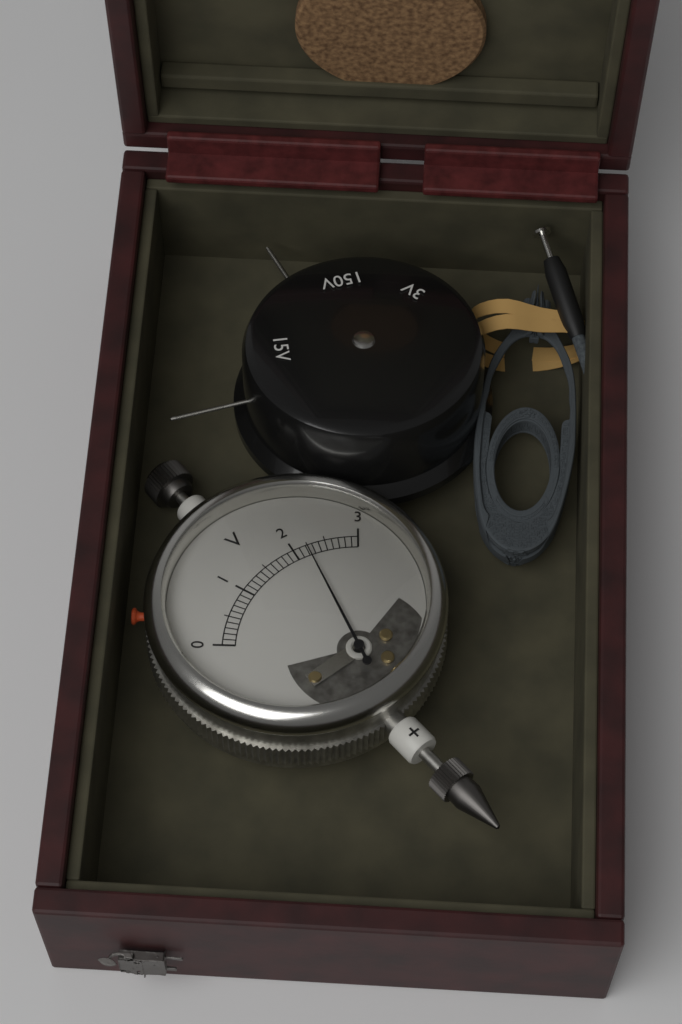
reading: 2.2 V
